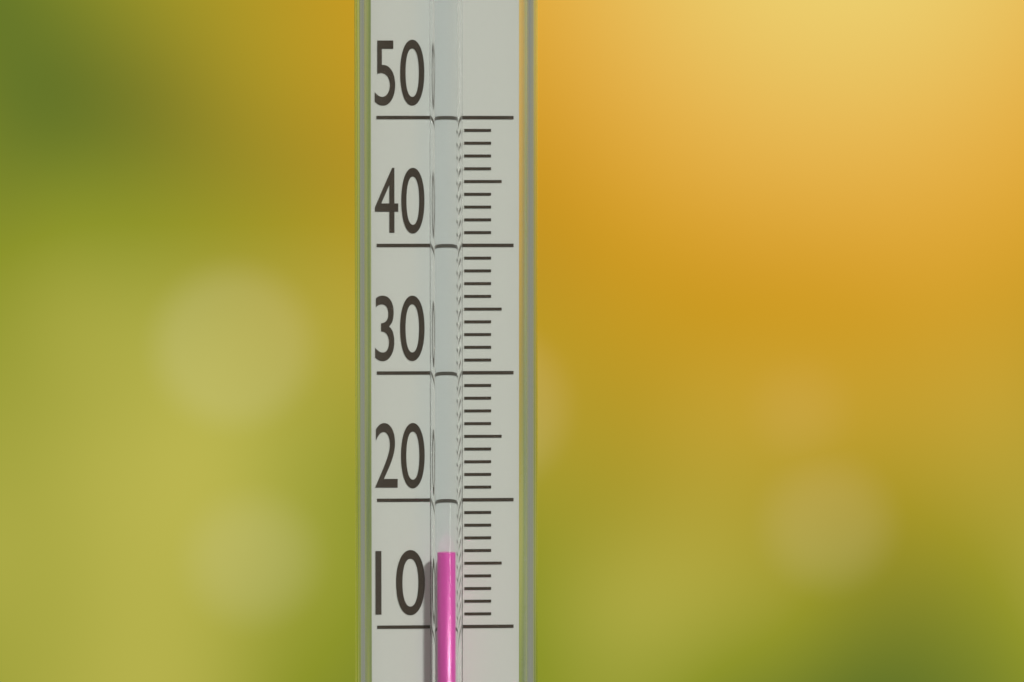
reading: 16 (no unit)
